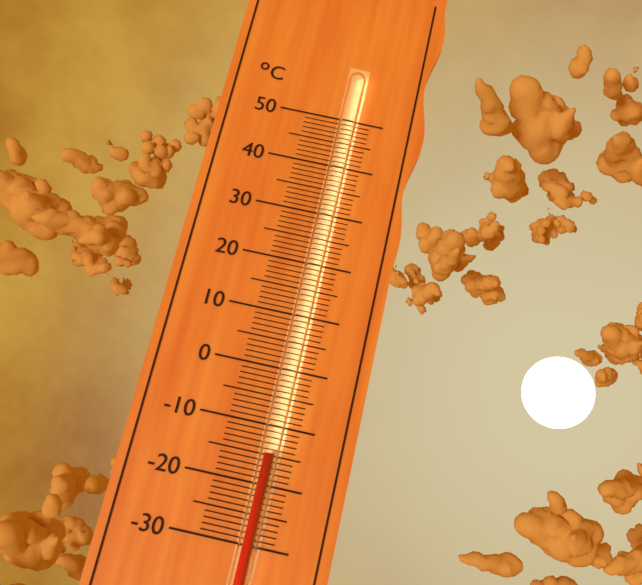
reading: -15 °C
